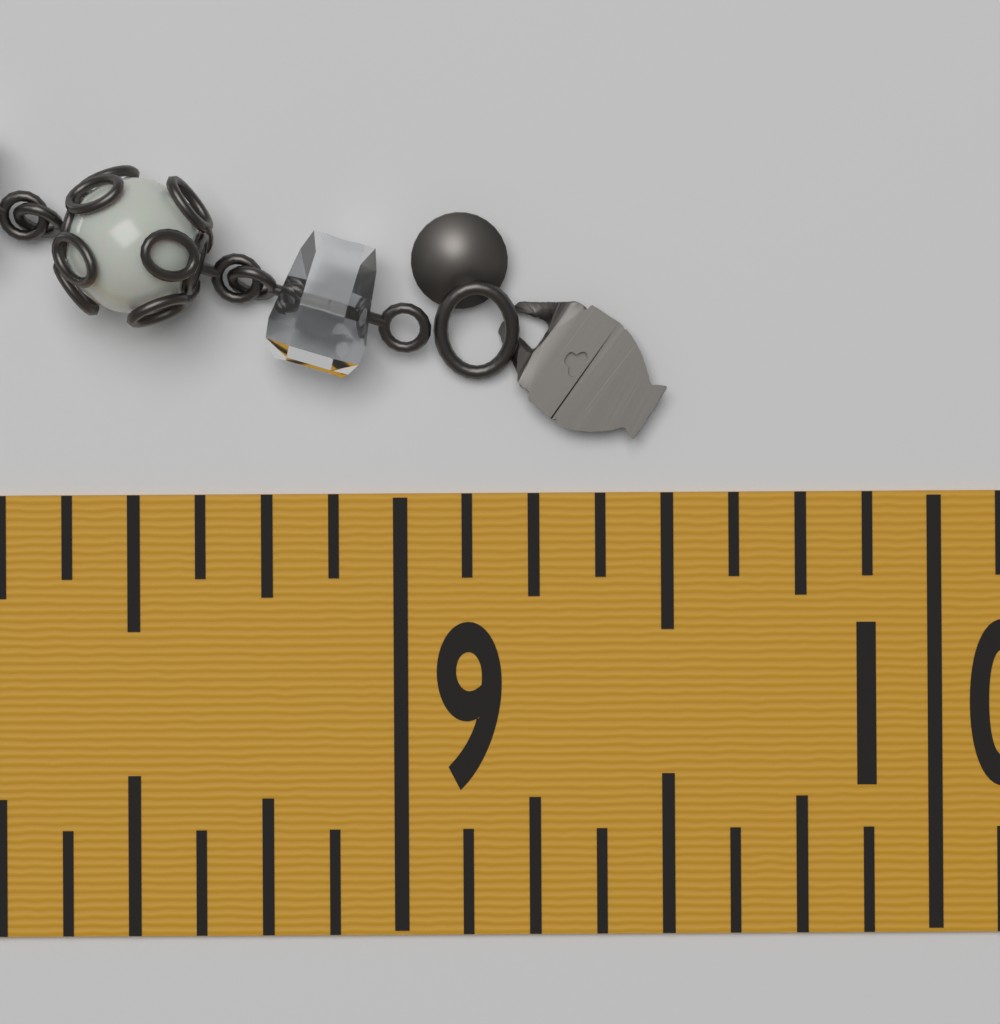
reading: 9.500 in
